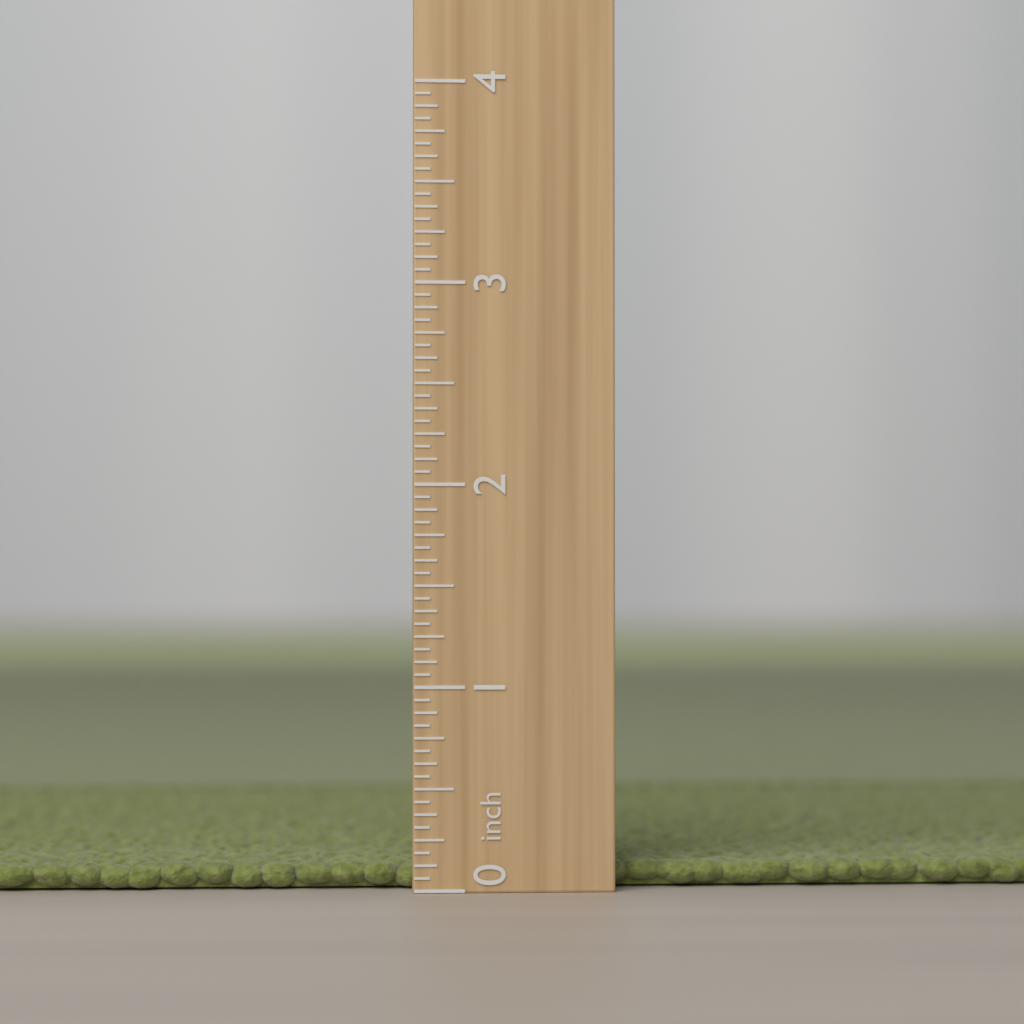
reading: 0.1250 inch
